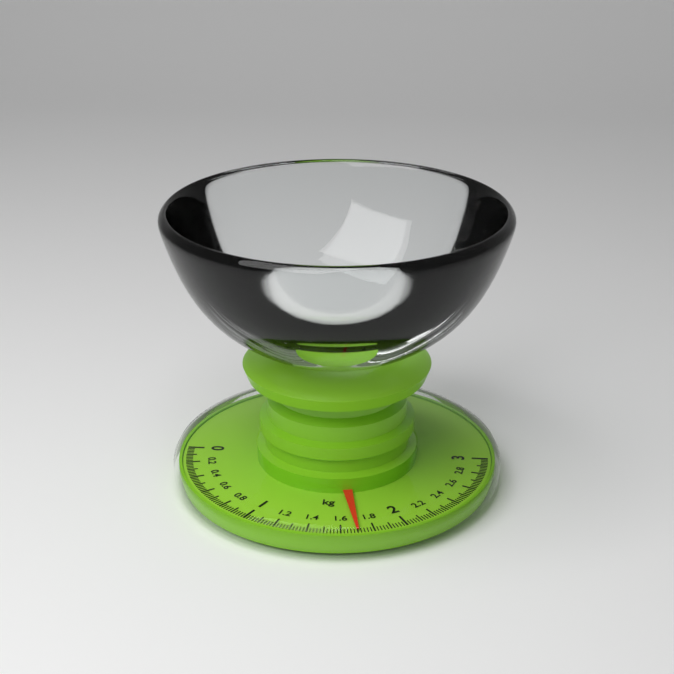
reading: 1.70 kg
